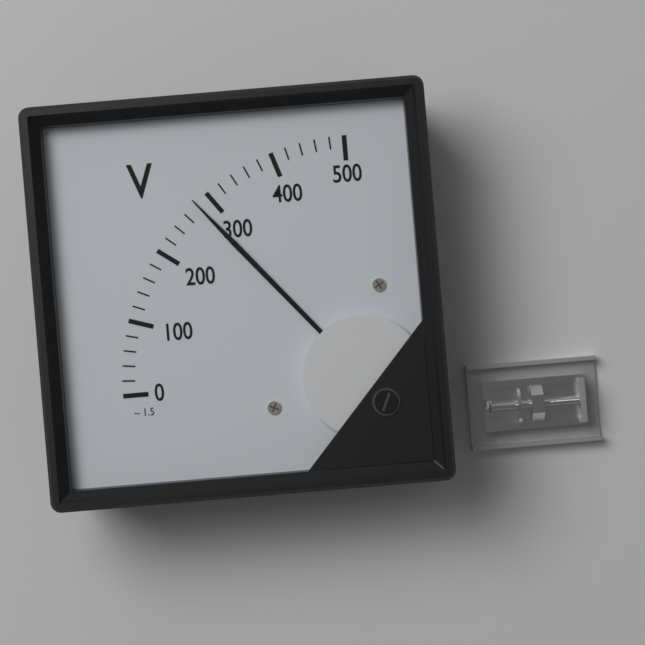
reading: 280 V
